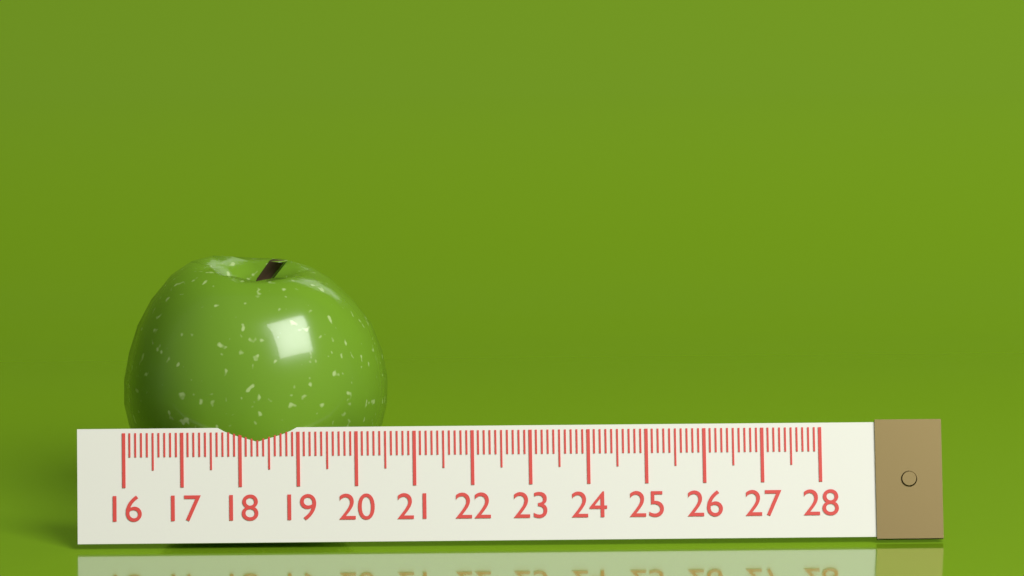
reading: 20.6 (no unit)
